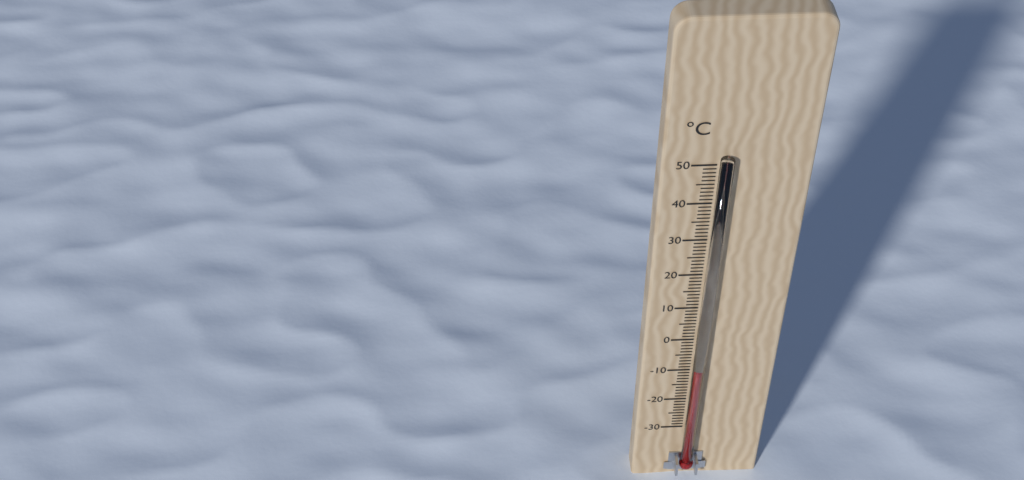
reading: -8 °C
